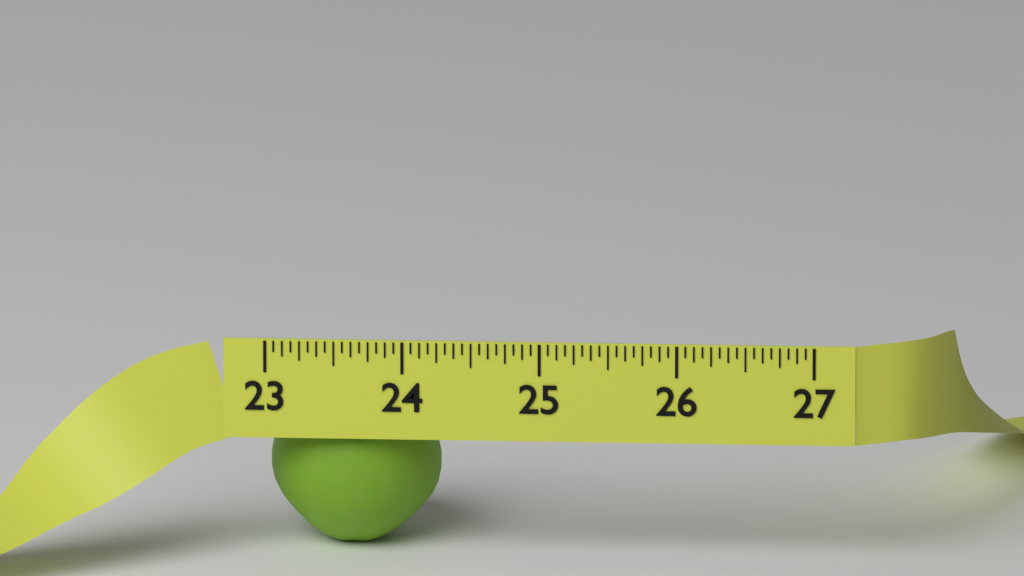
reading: 24.2500 (no unit)
